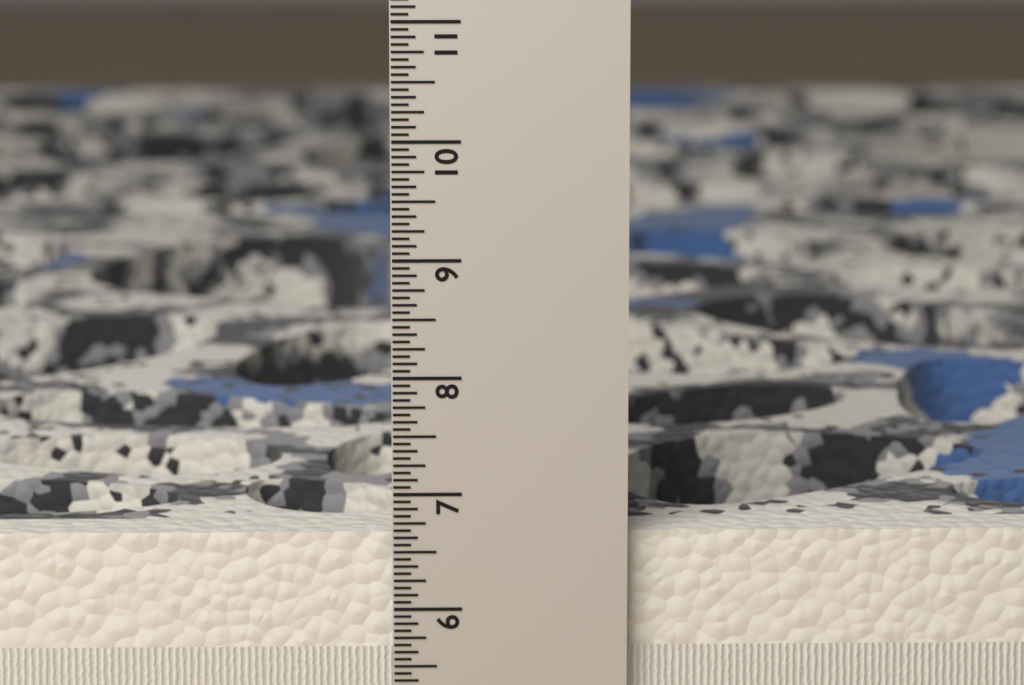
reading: 6.6250 in
